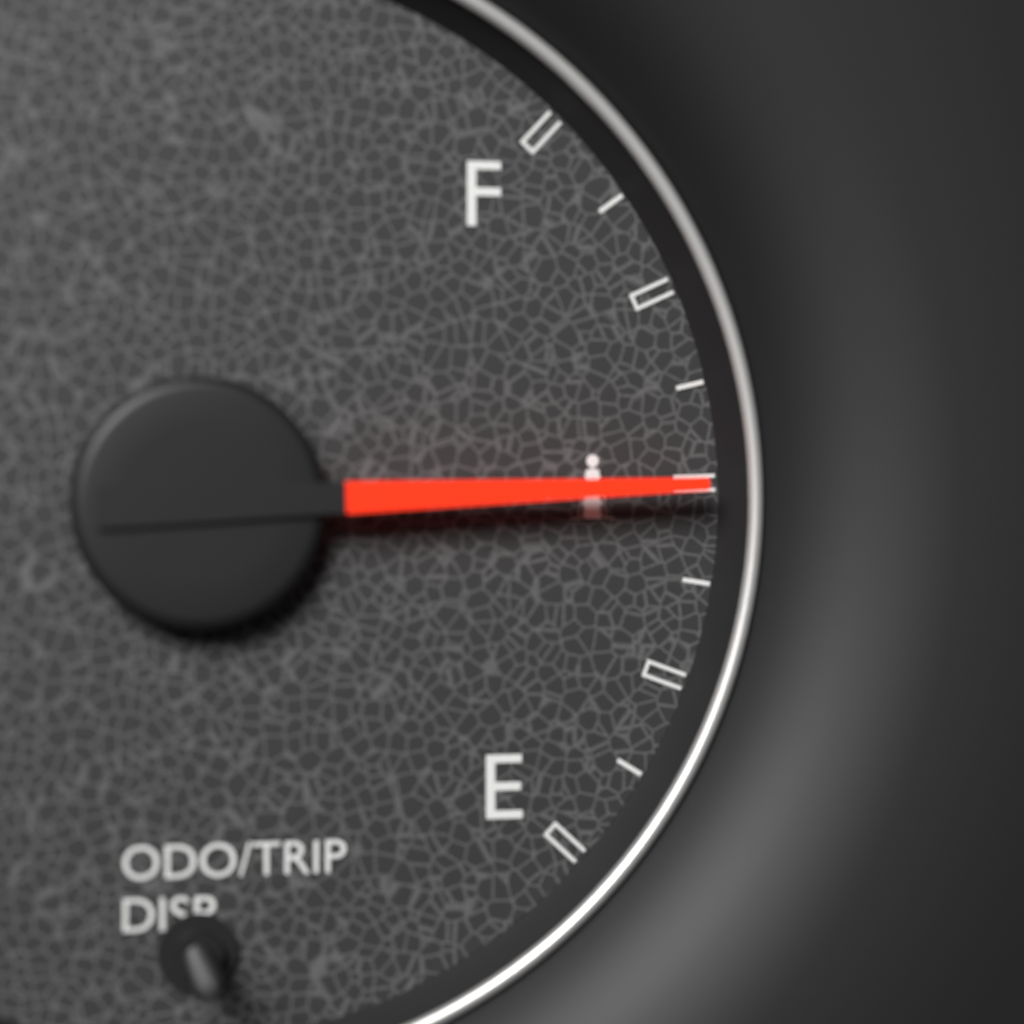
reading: 0.500 (no unit)
